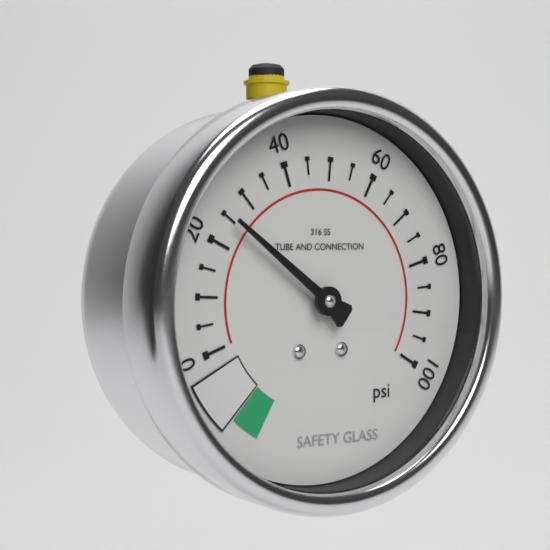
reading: 25 psi
